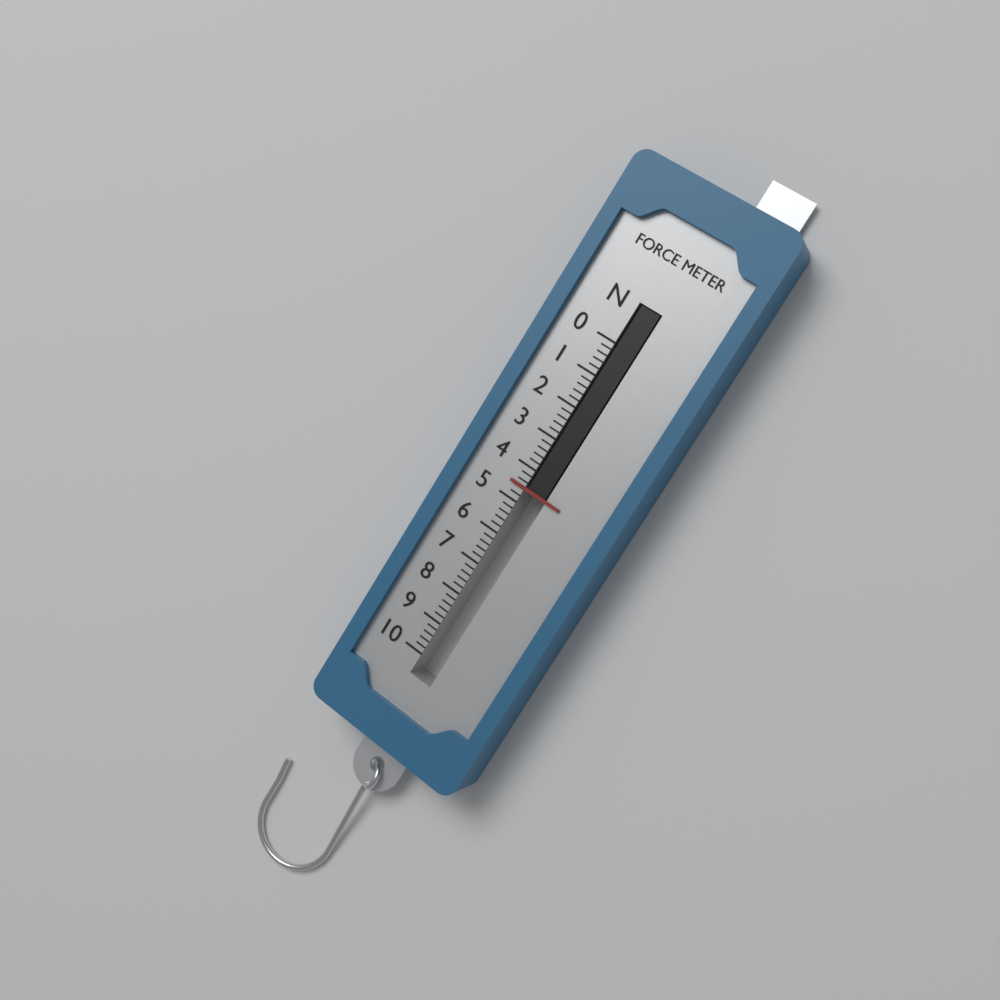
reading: 4.6 N
